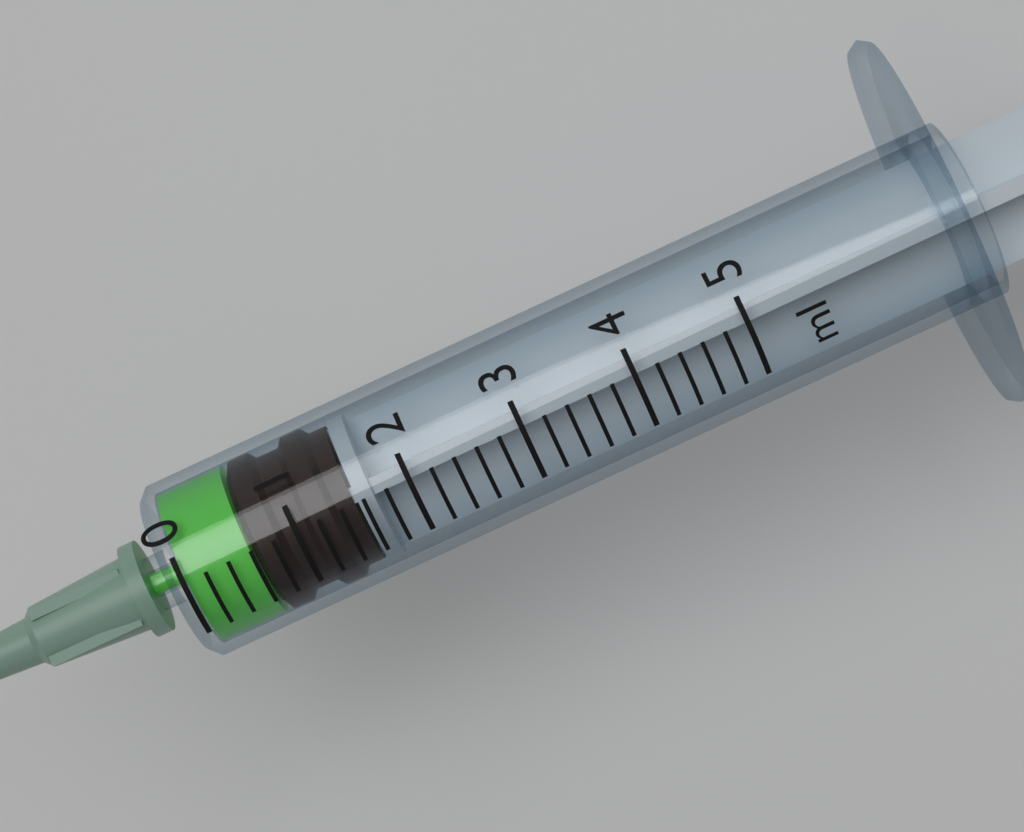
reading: 0.6 ml
